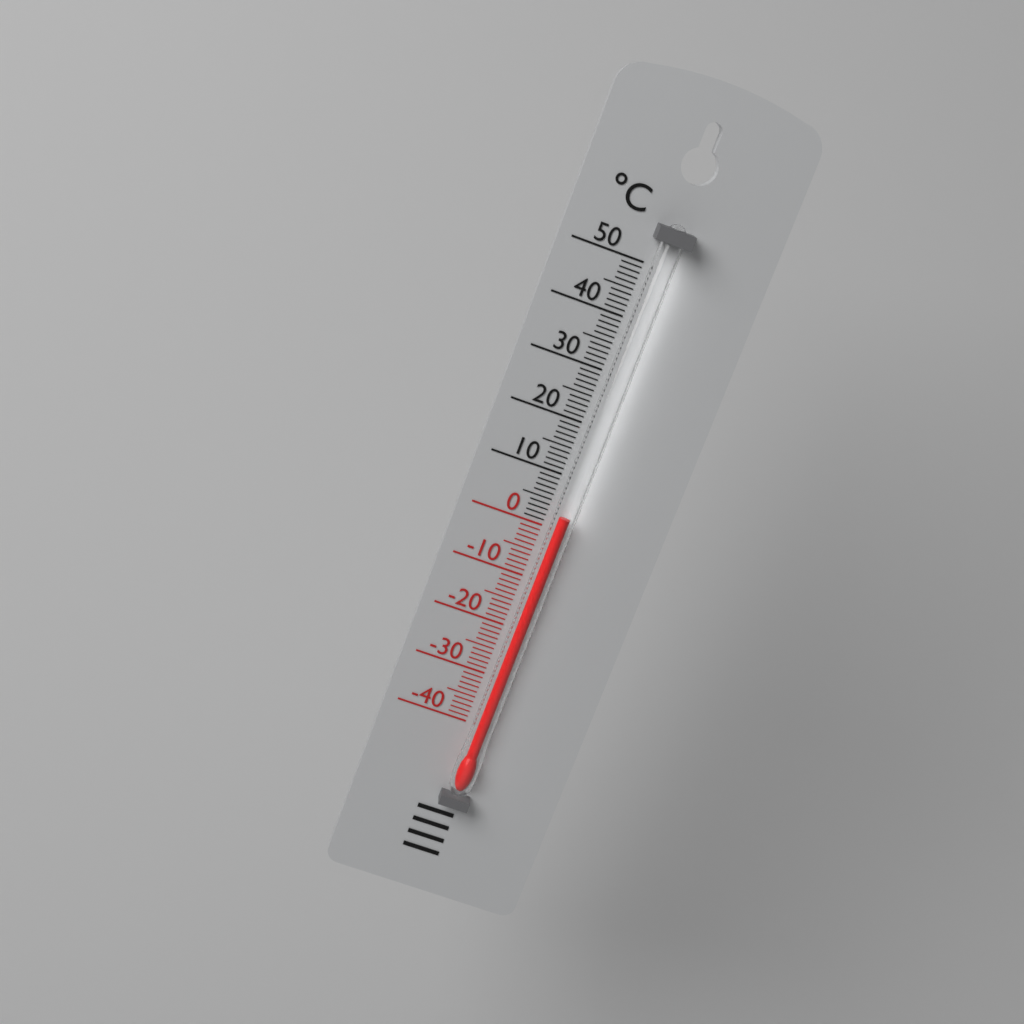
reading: 3 °C
